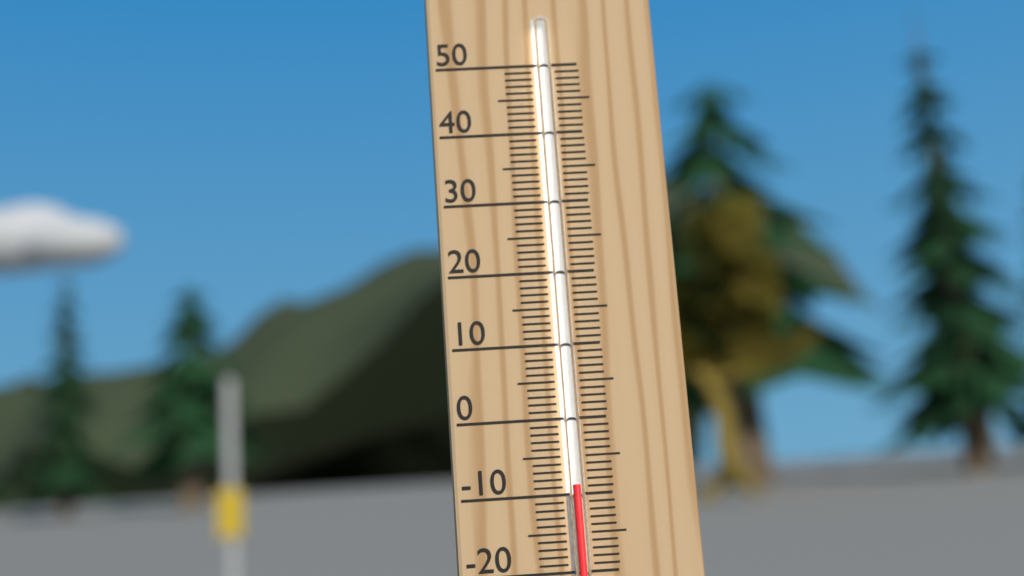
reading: -9 °C
